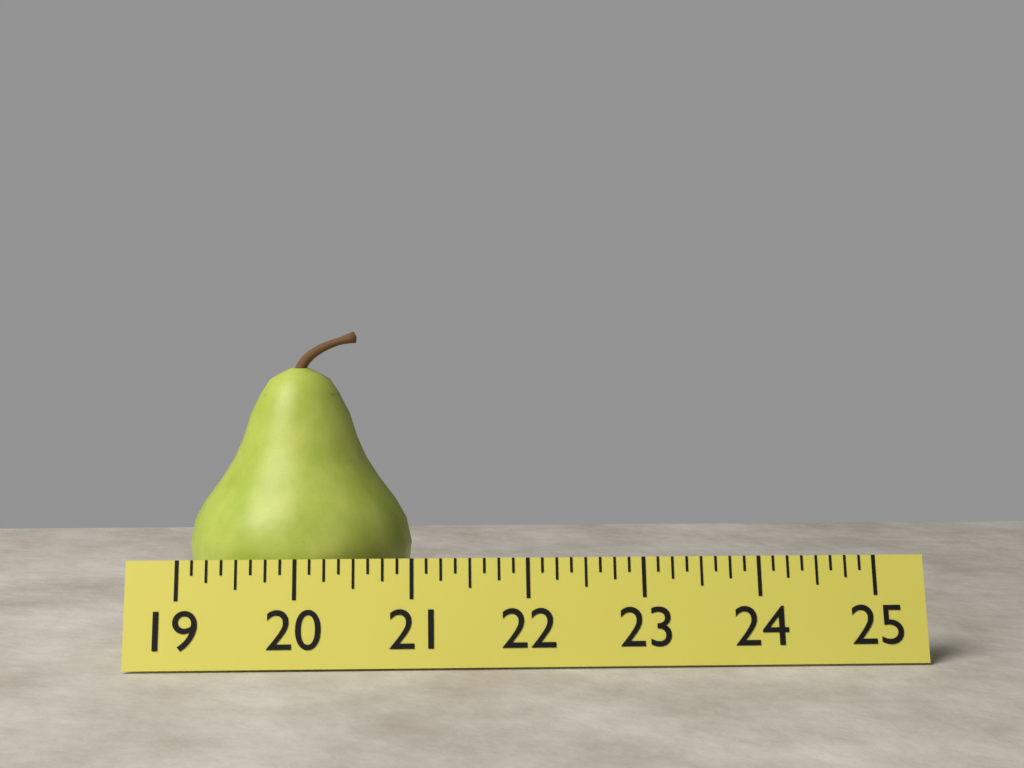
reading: 21.000 (no unit)
